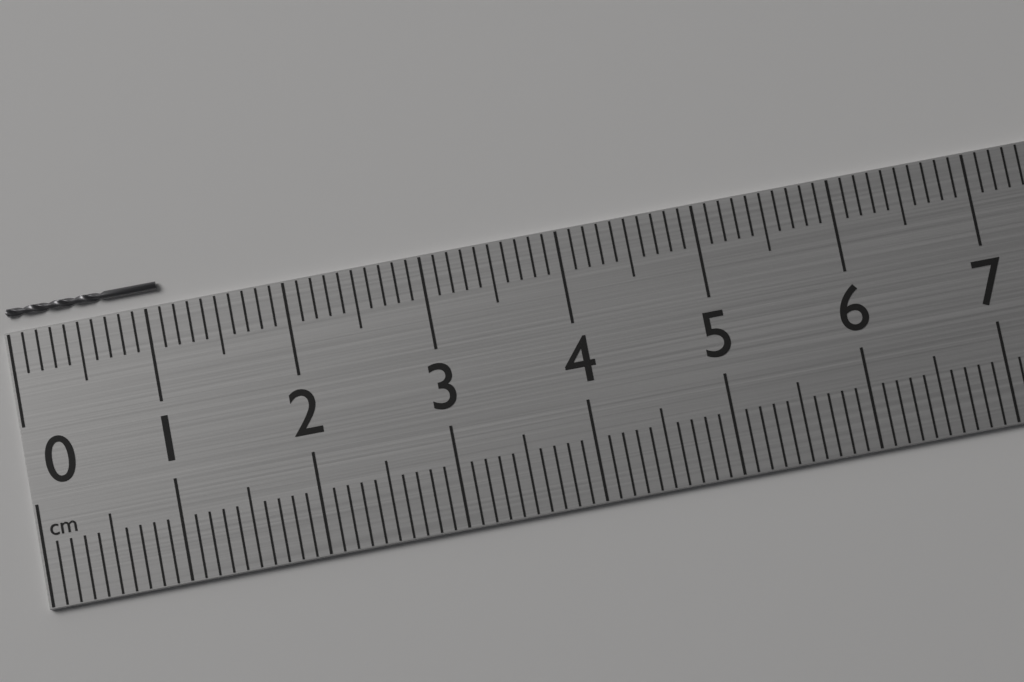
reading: 1.1 cm
